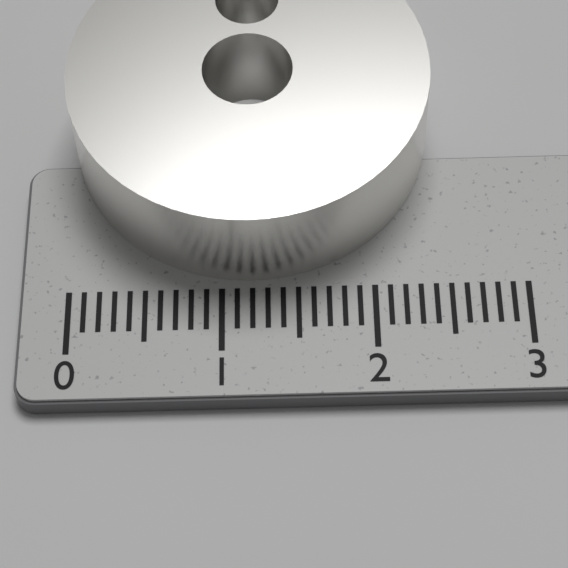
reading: 2.4 (no unit)
